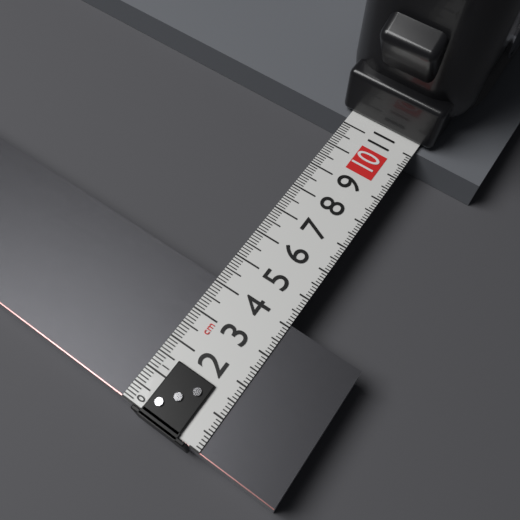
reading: 4.1 cm
